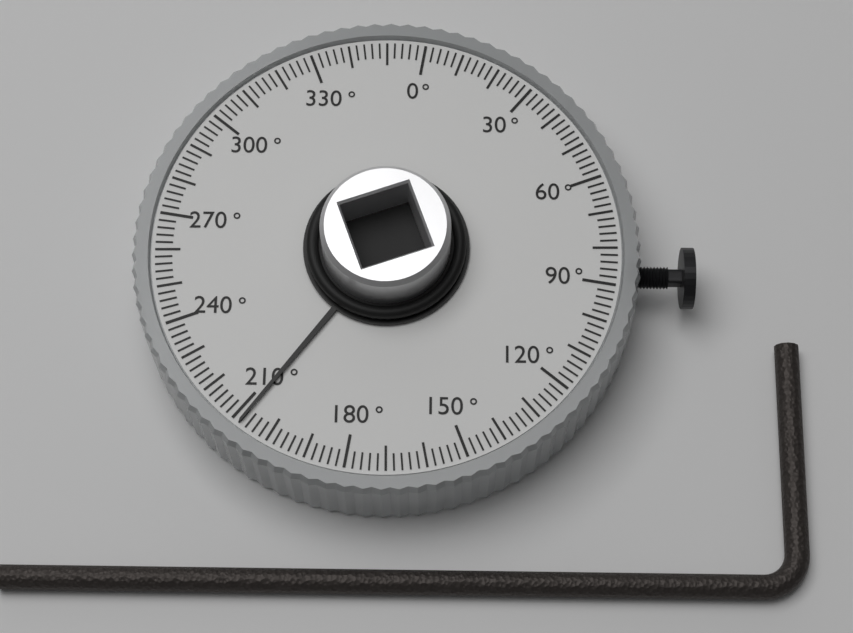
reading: 208 °
